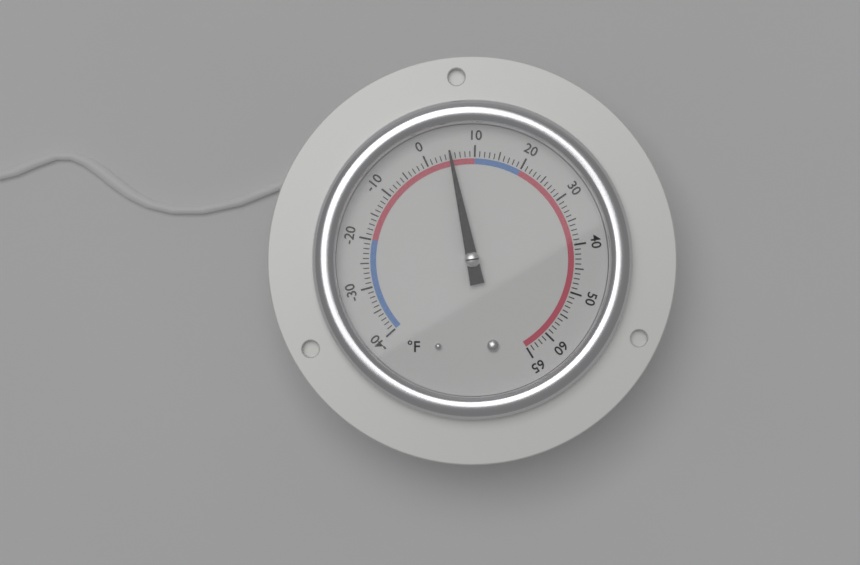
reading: 5 °F
